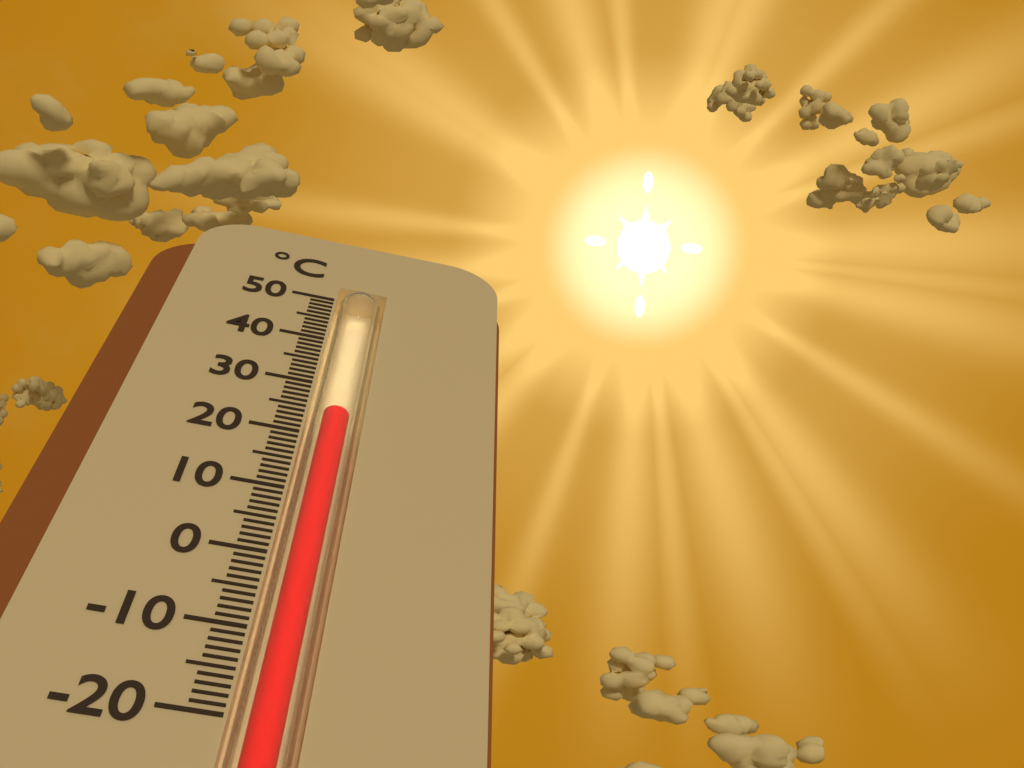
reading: 25 °C
